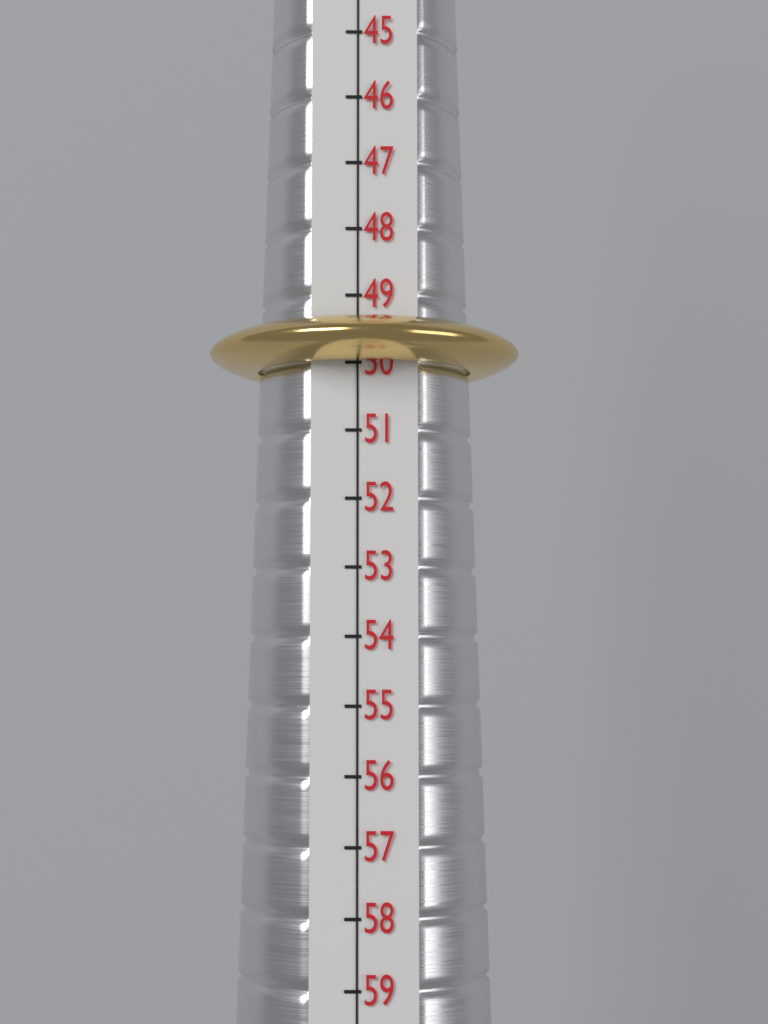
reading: 50 (no unit)
